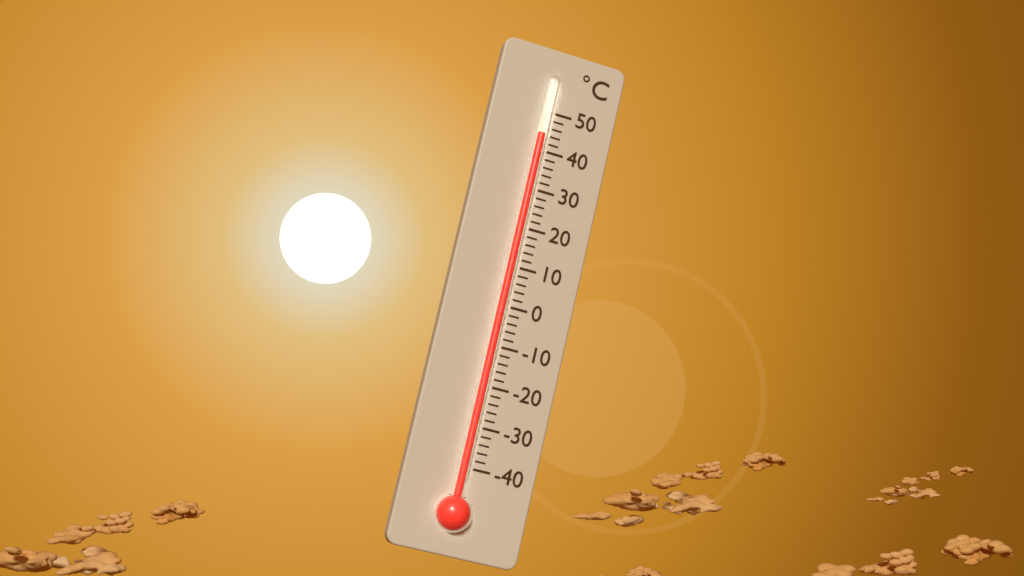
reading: 44 °C
